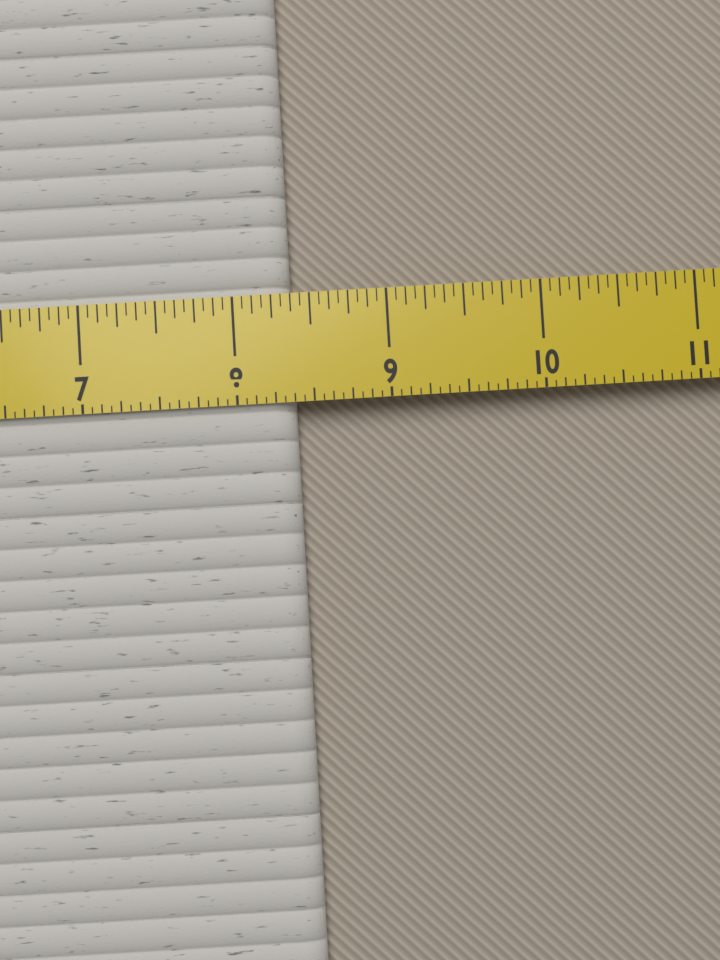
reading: 8.3750 in
